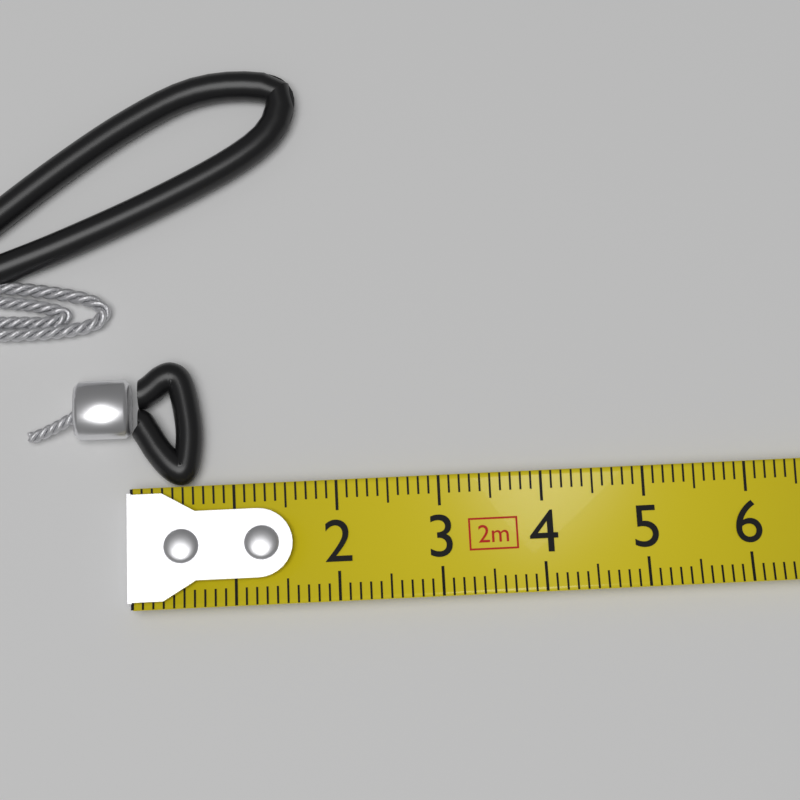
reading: 0.7 cm
